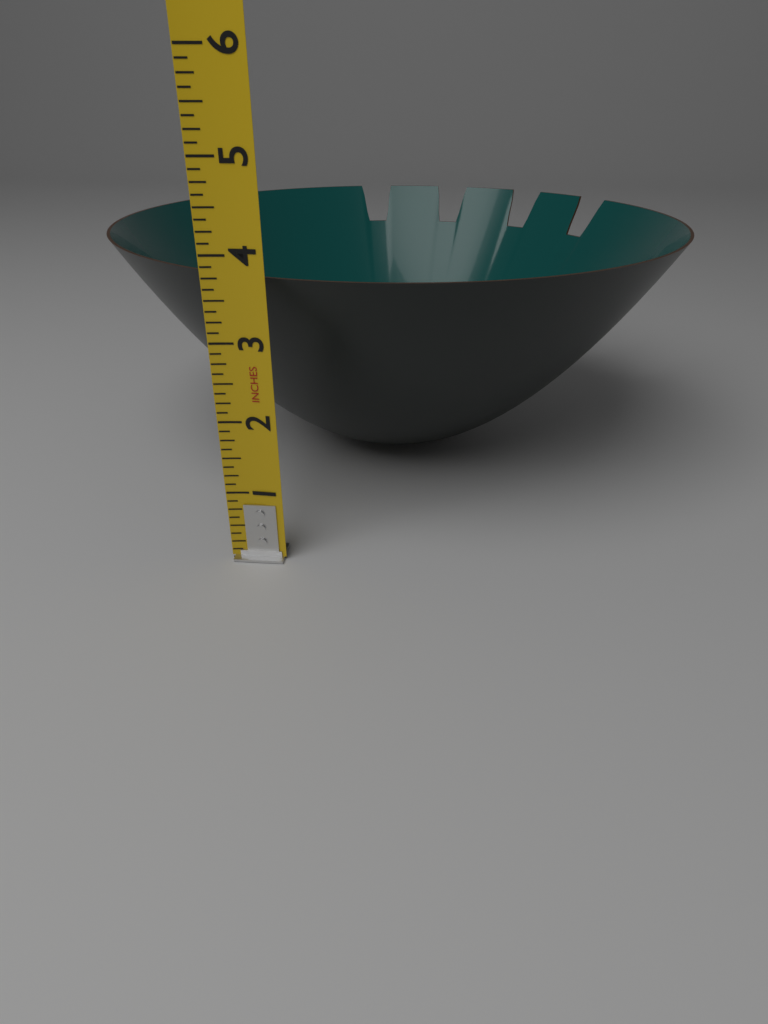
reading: 3.750 in
